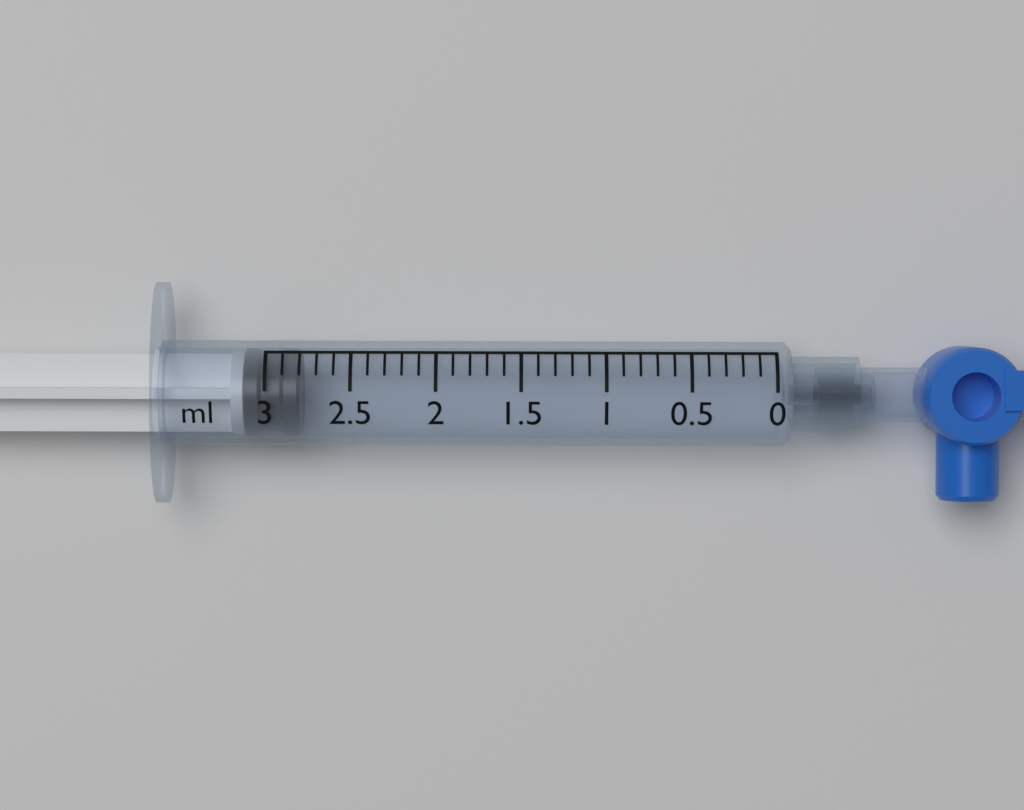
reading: 2.8 ml
